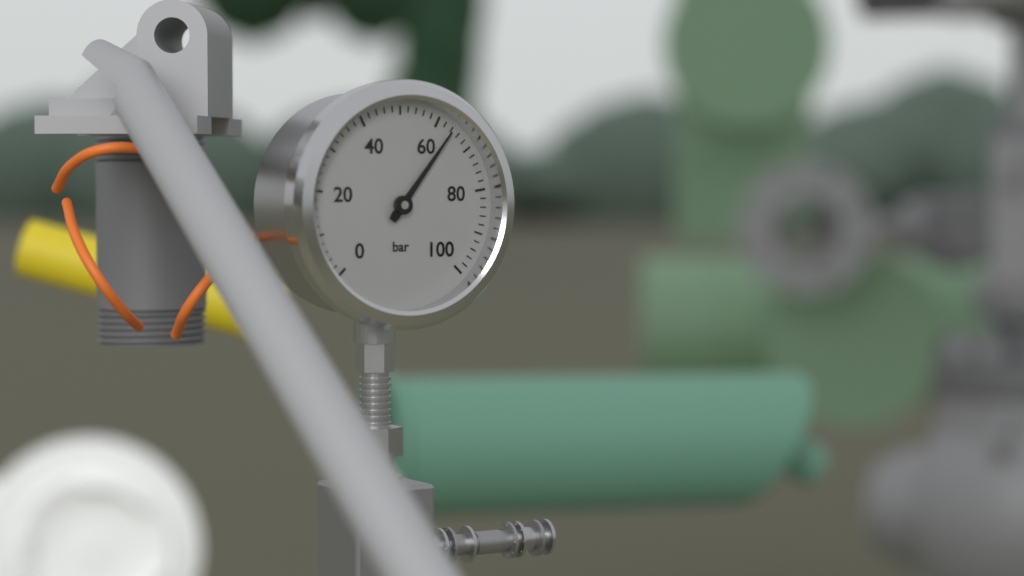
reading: 64 bar
